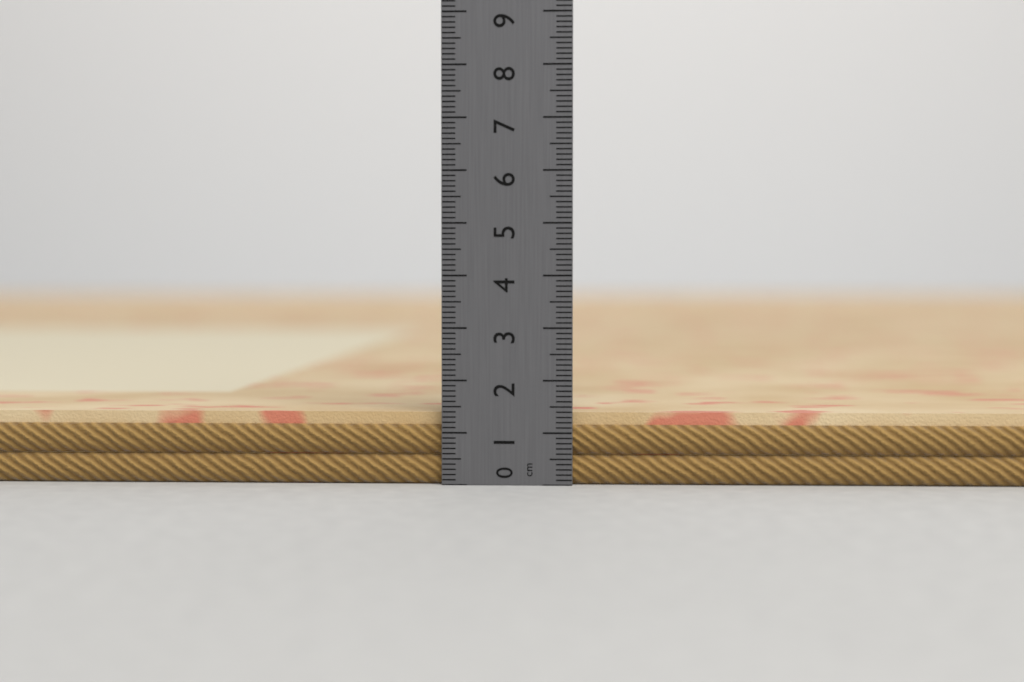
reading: 1.4 cm
